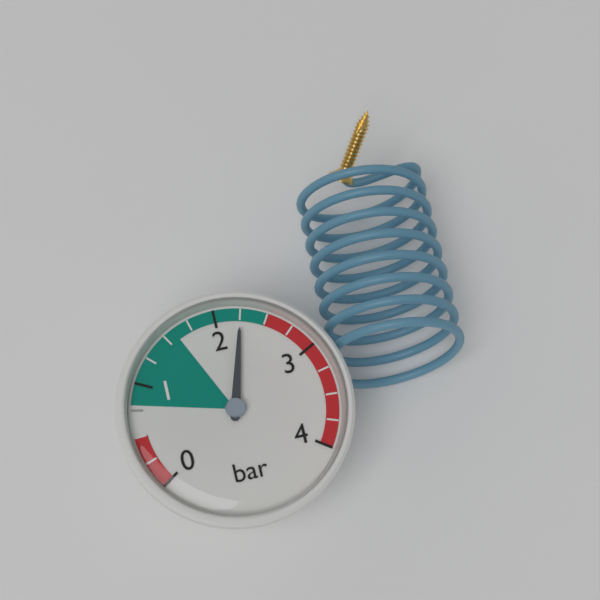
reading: 2.25 bar
